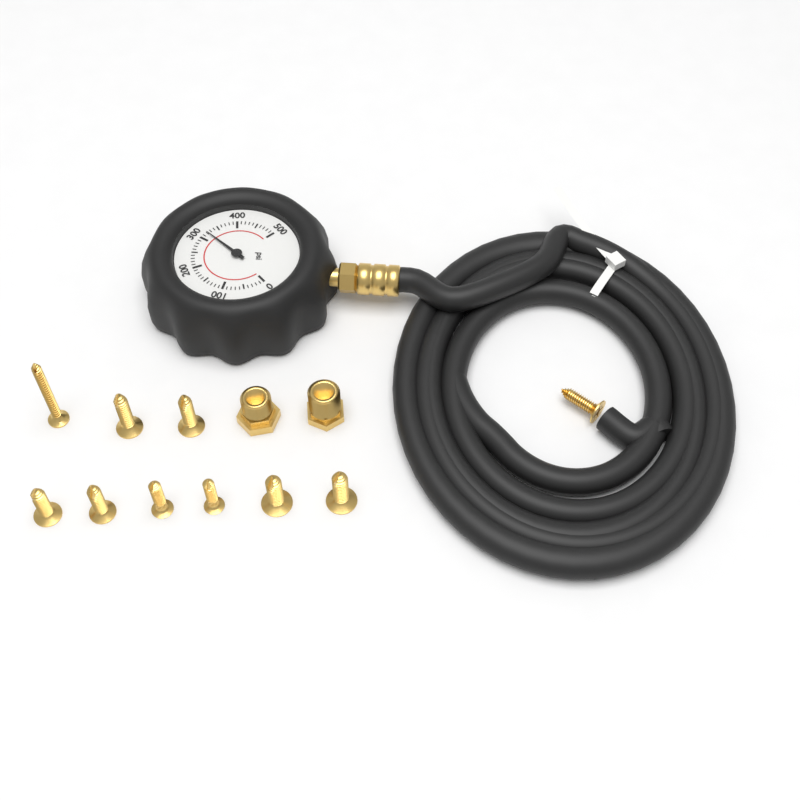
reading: 320 psi
